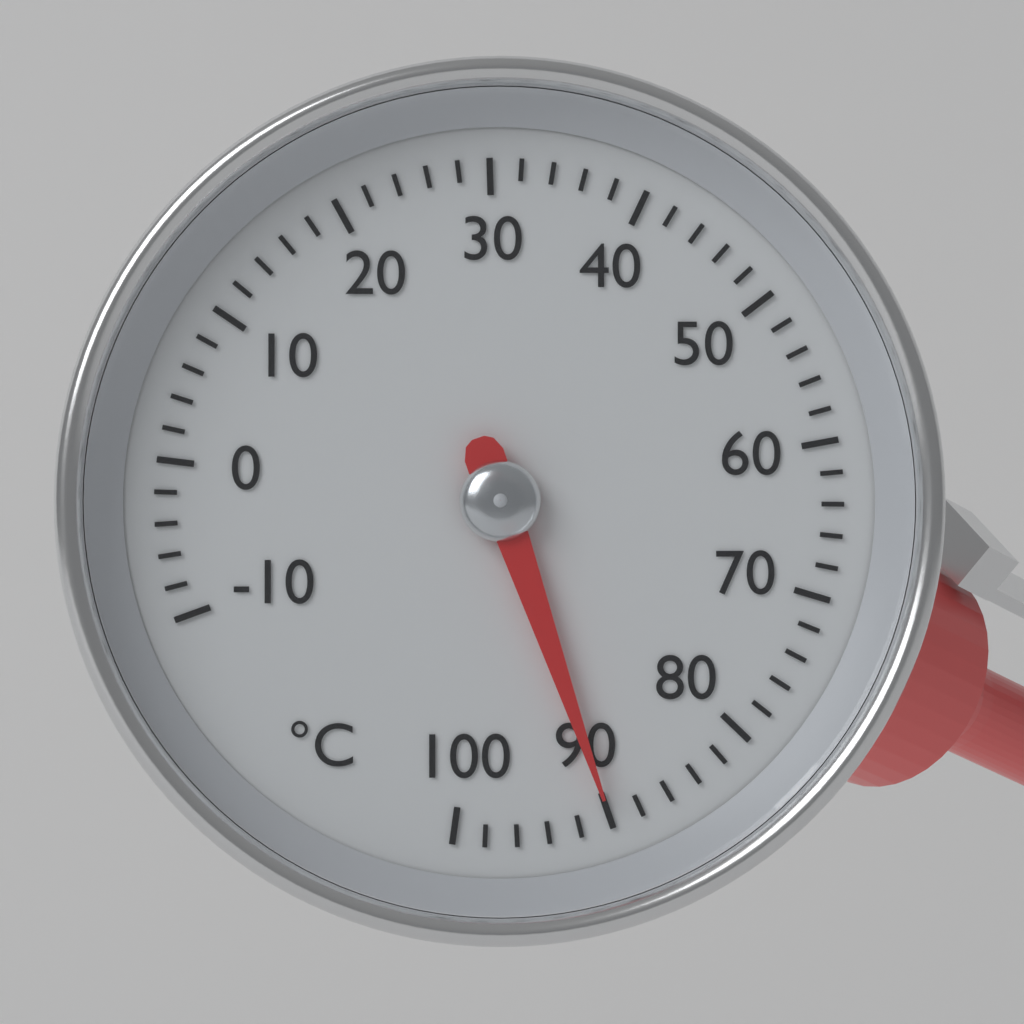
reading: 90 °C
